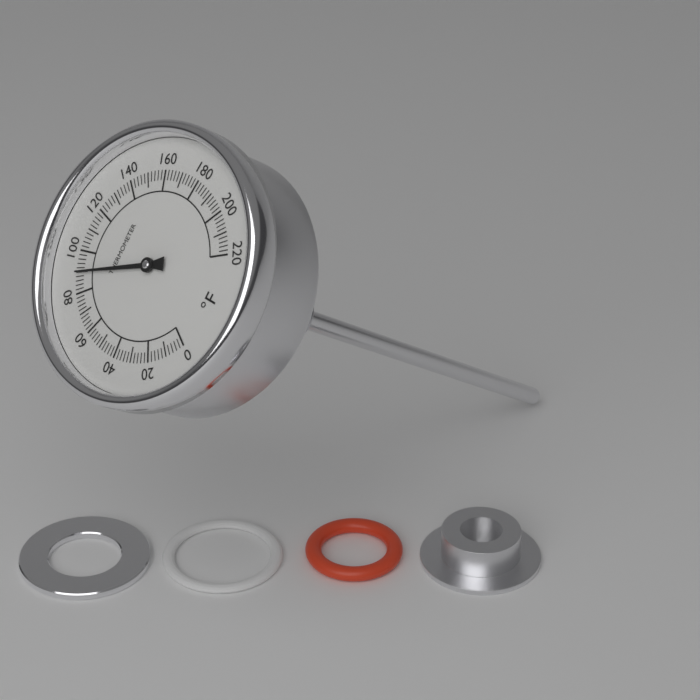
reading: 90 °F
